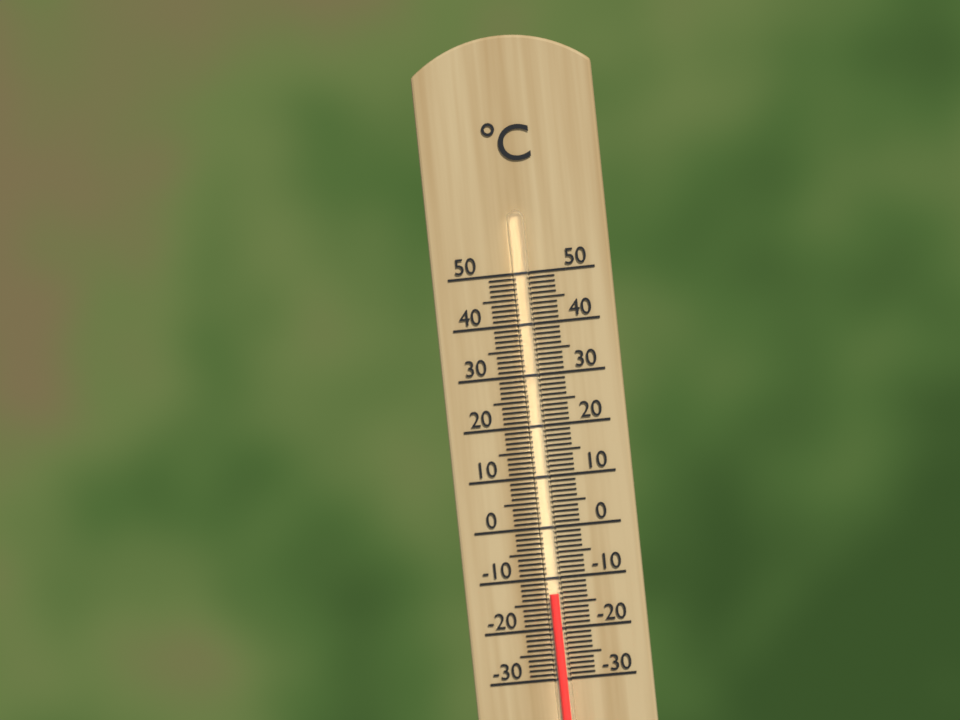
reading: -13 °C
